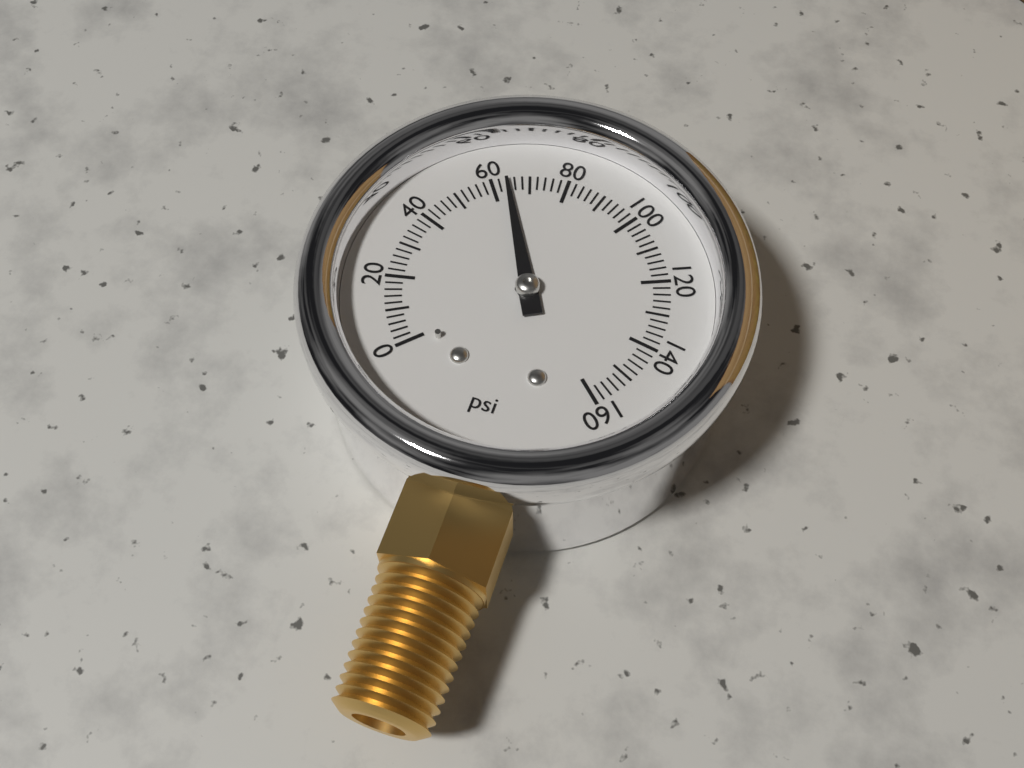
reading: 64 psi
